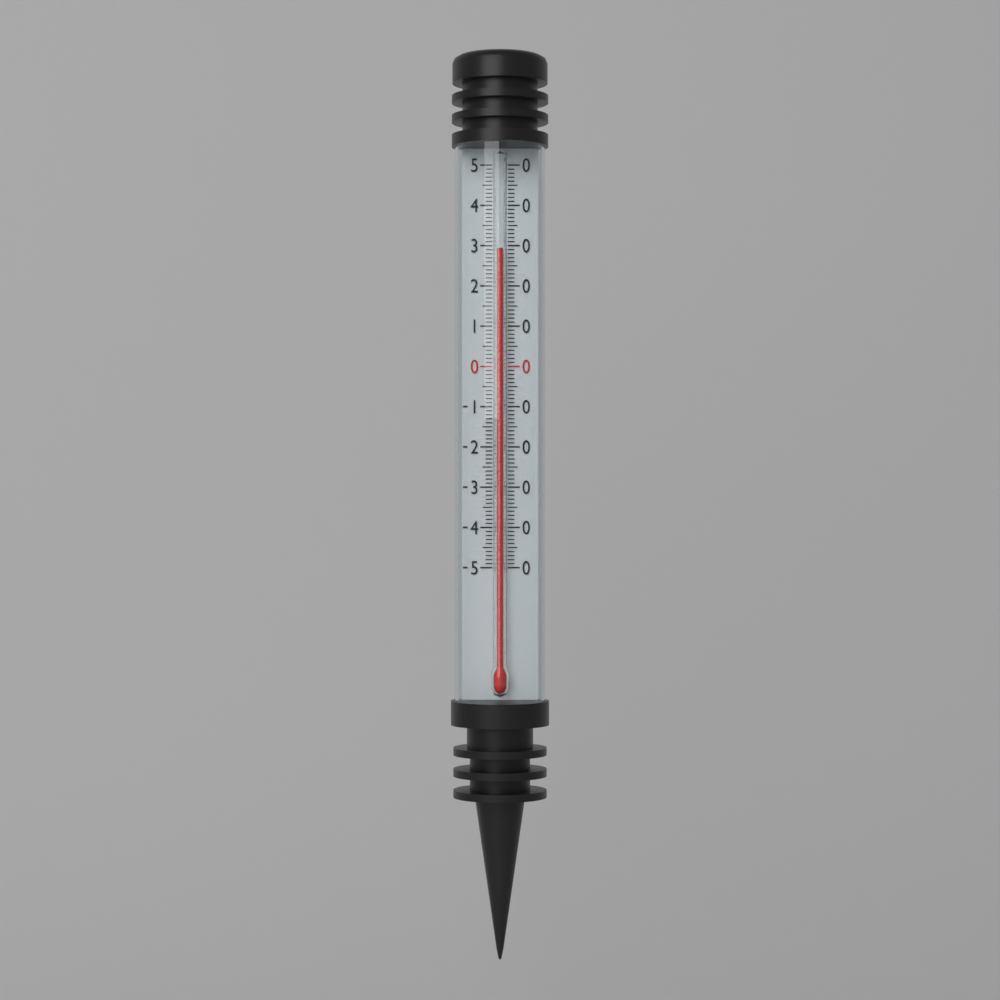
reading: 29 (no unit)
